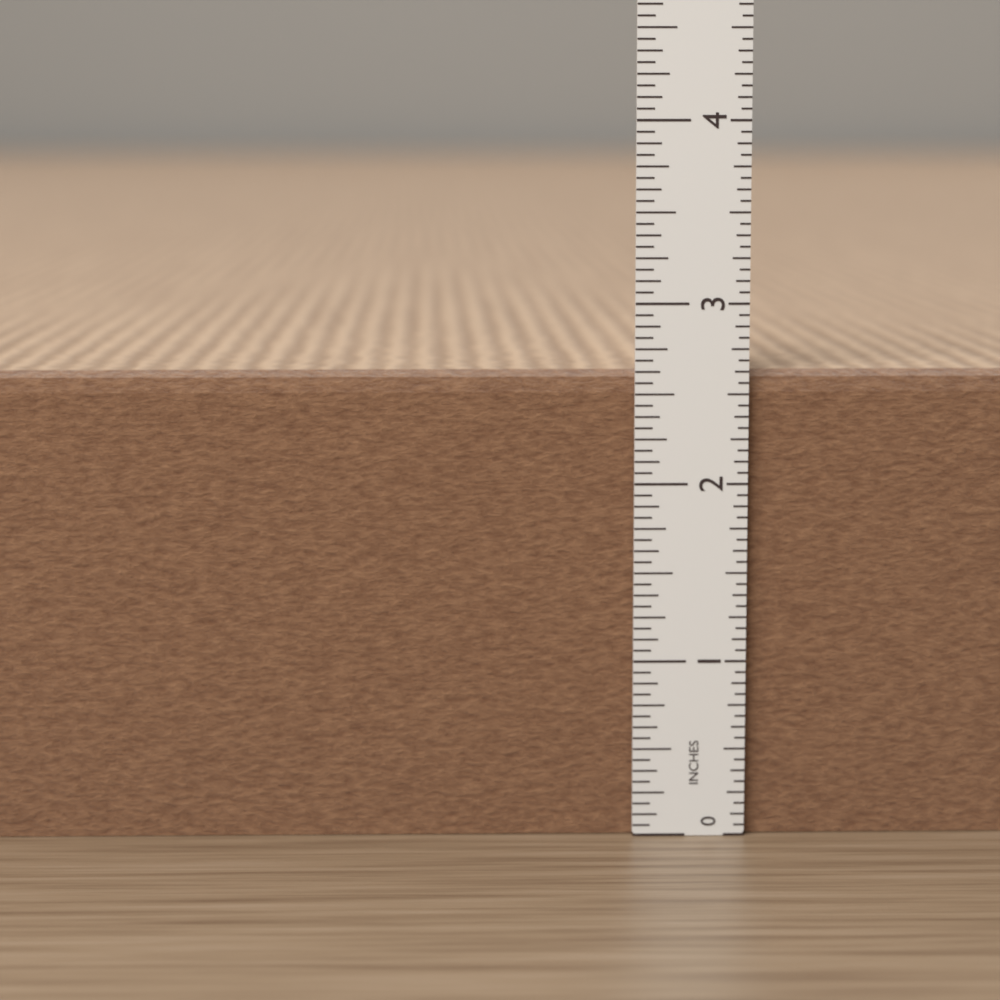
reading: 2.6250 in
